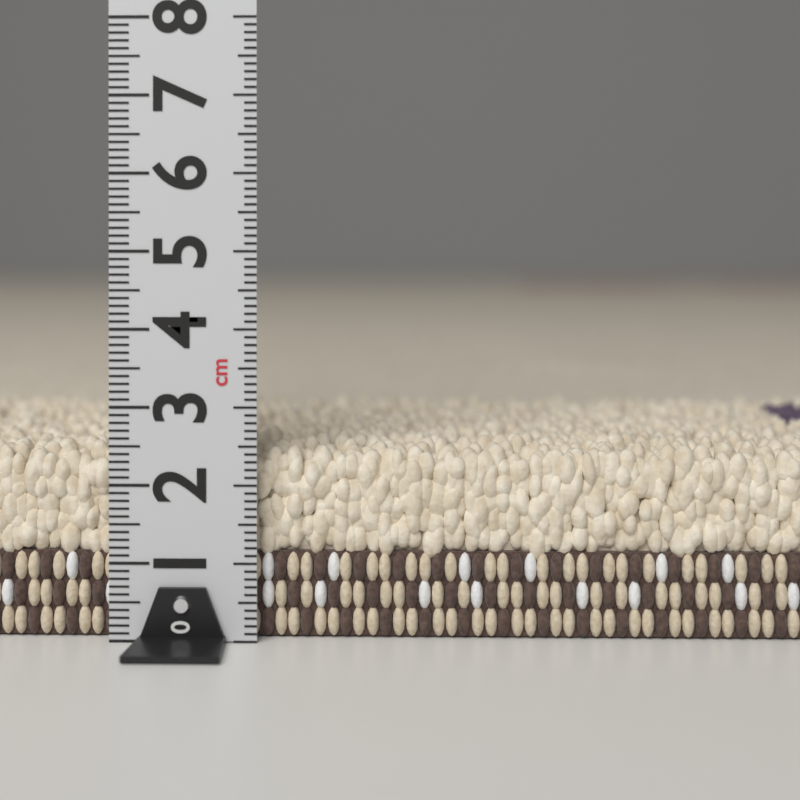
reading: 2.5 cm
